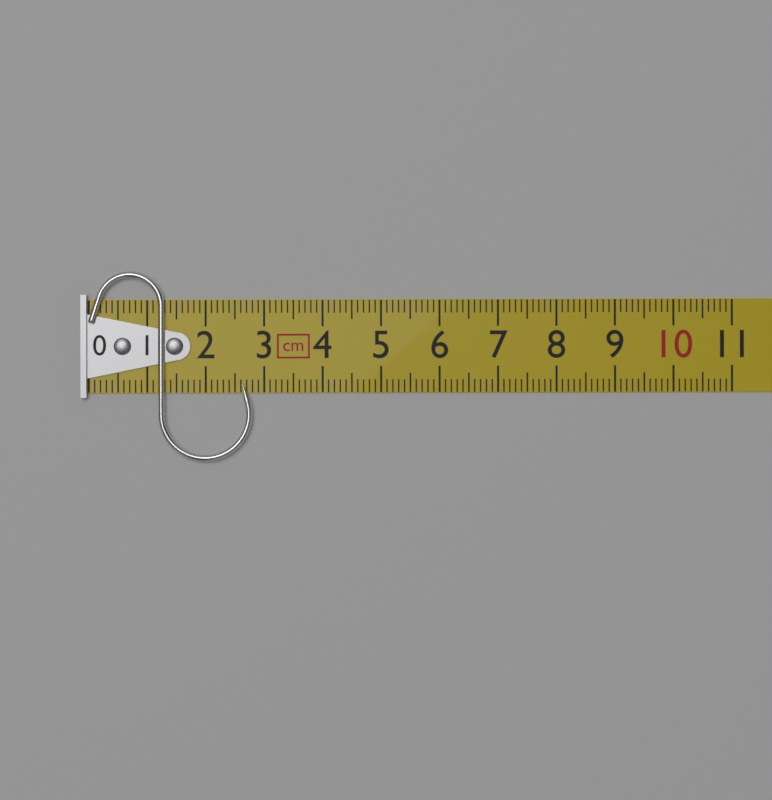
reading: 2.8 cm
